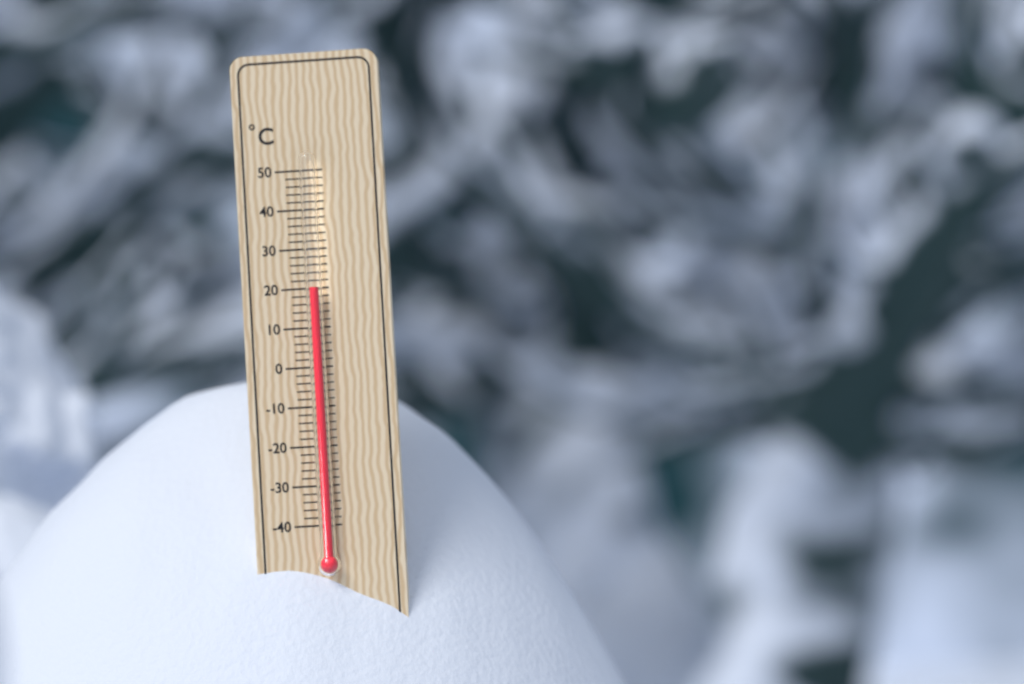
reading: 20 °C
